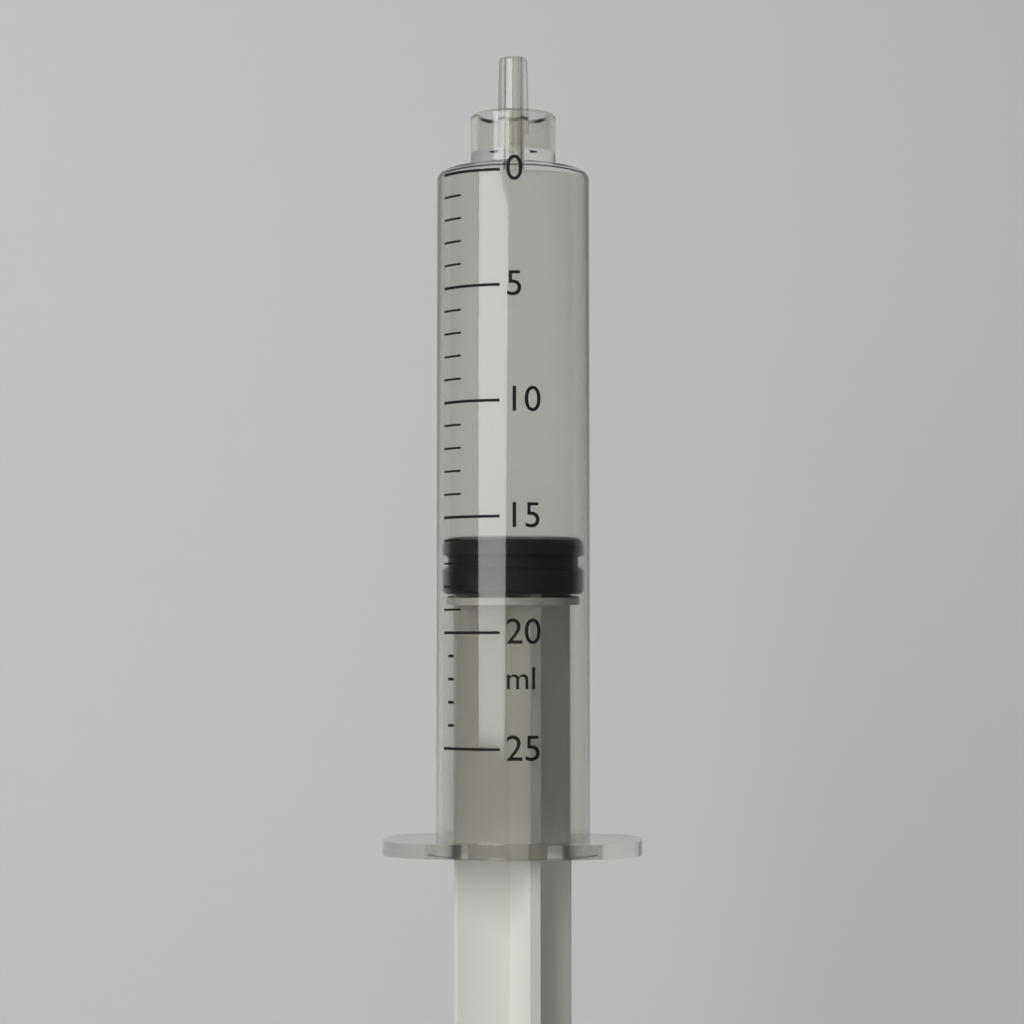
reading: 16 ml
